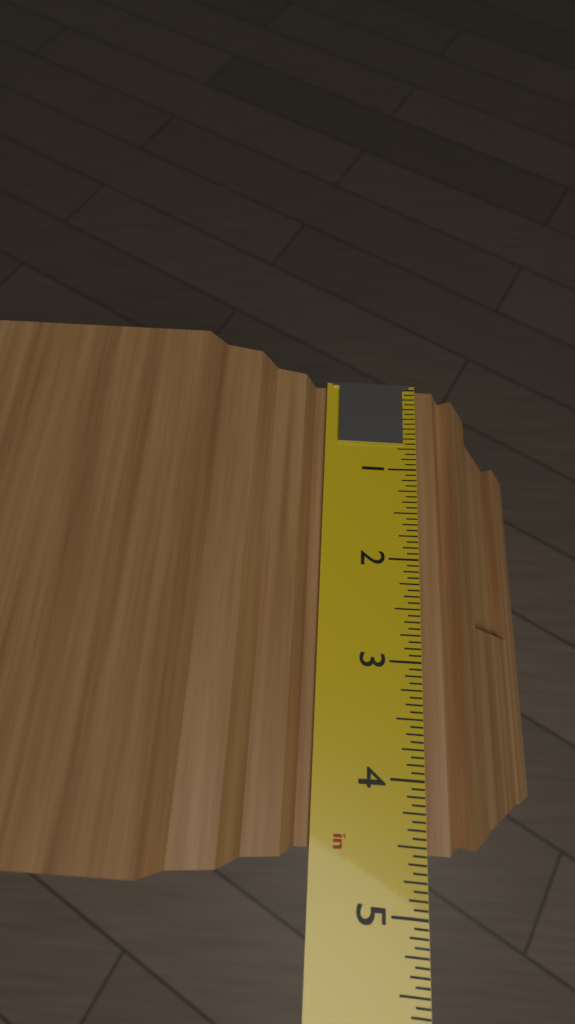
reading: 4.5625 in
